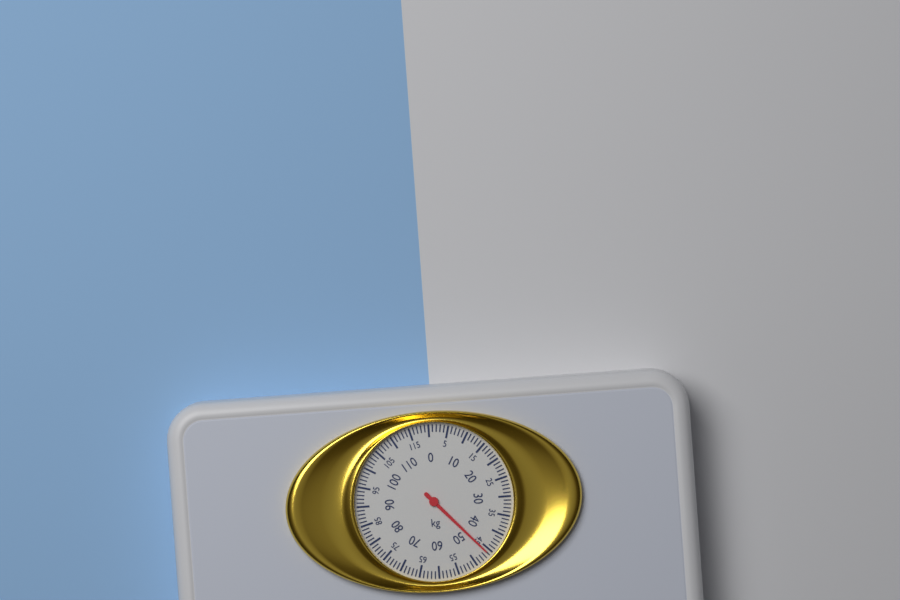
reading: 46 kg
